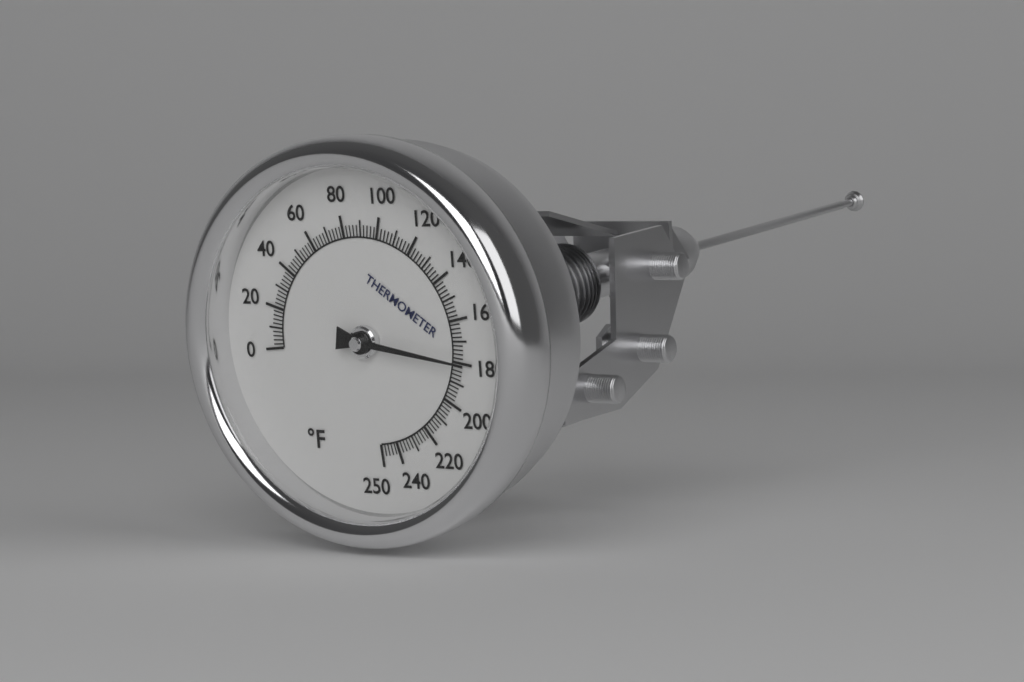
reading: 180 °F
